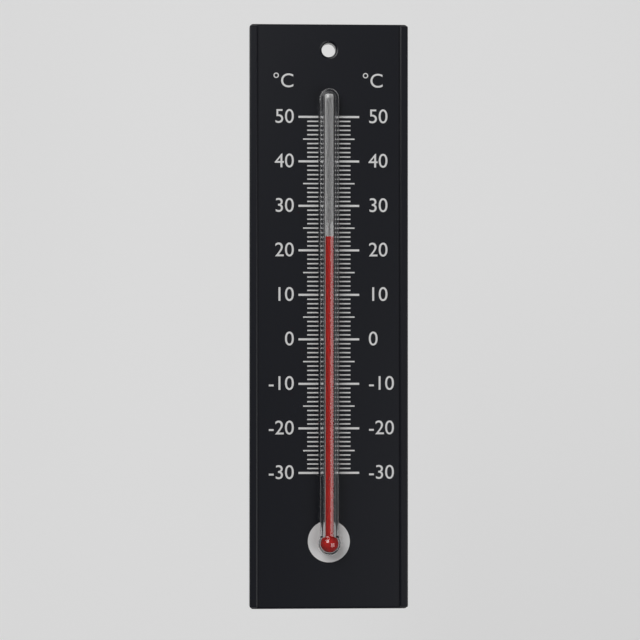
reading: 23 °C
